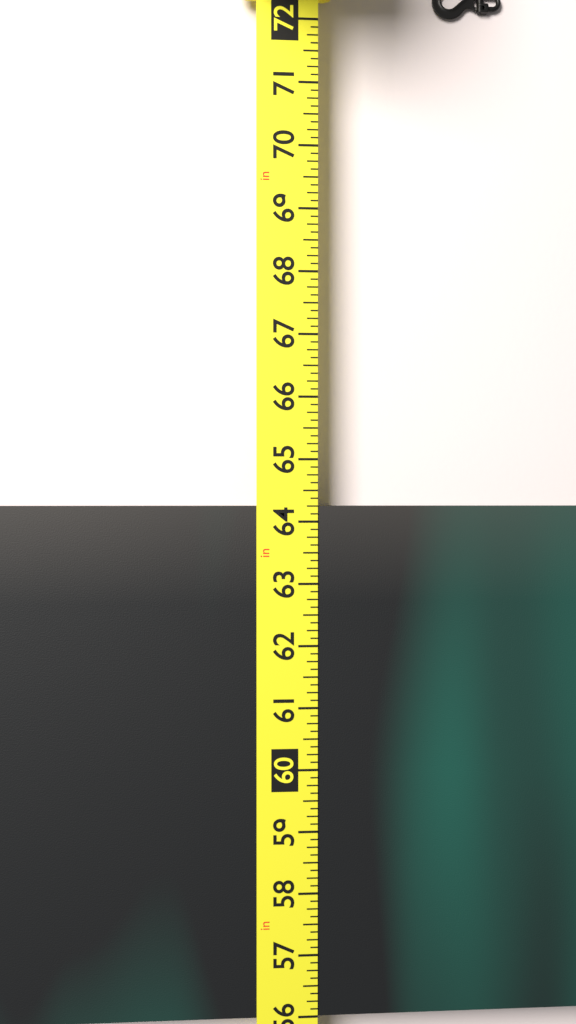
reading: 64.250 in
